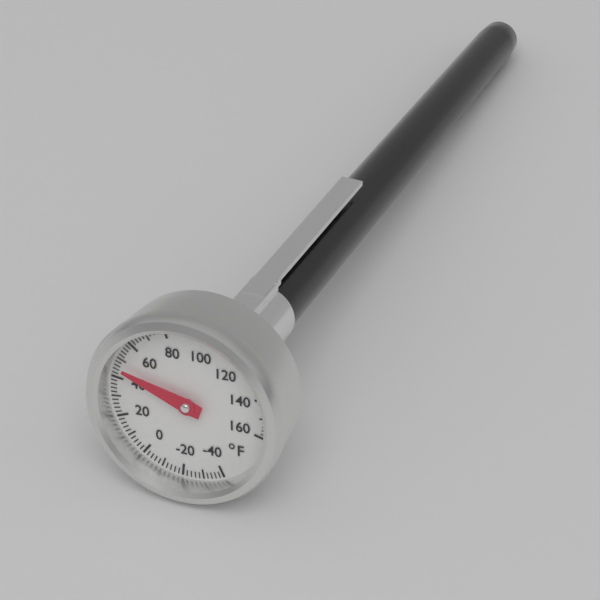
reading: 46 °F
